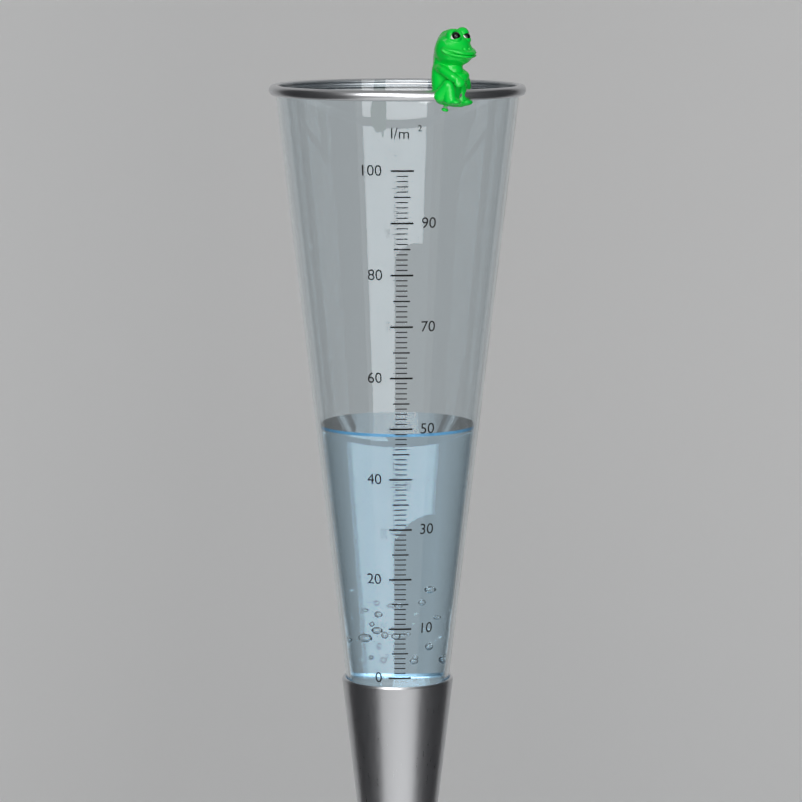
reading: 49 l/m²
